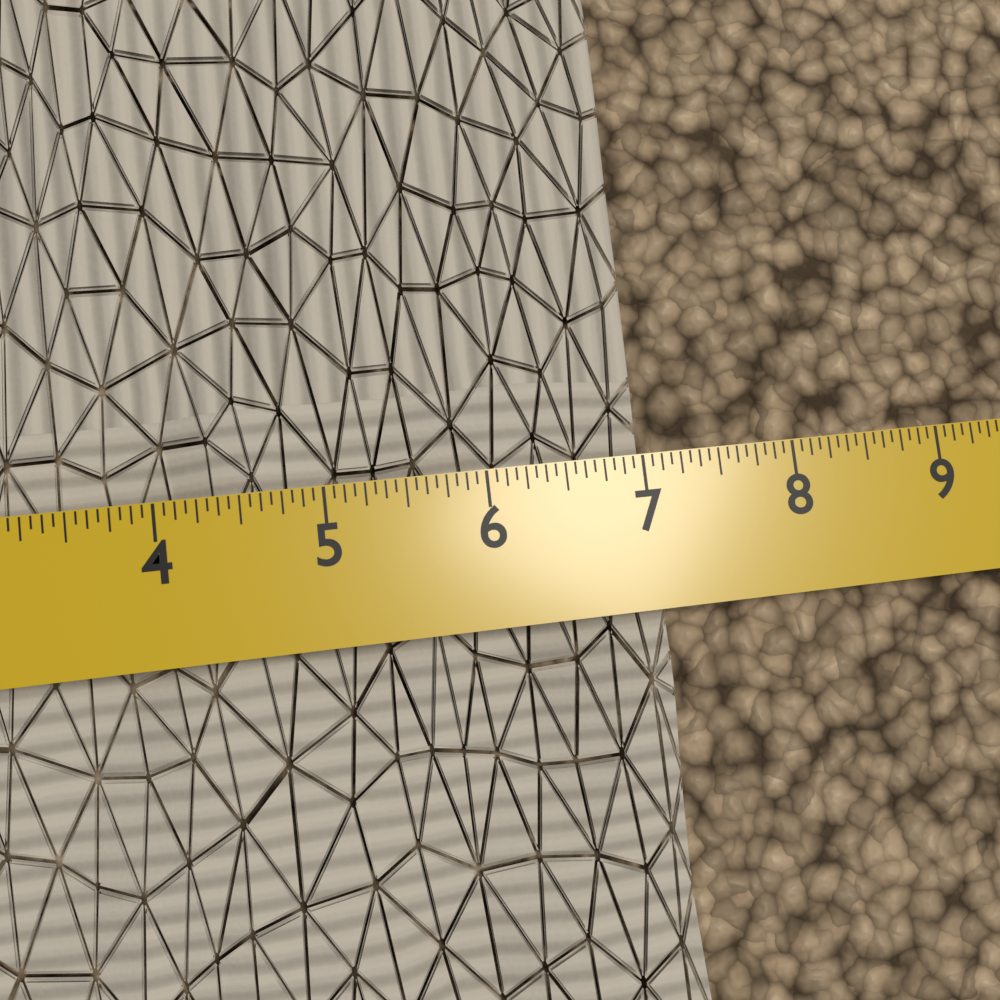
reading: 7.0625 in
